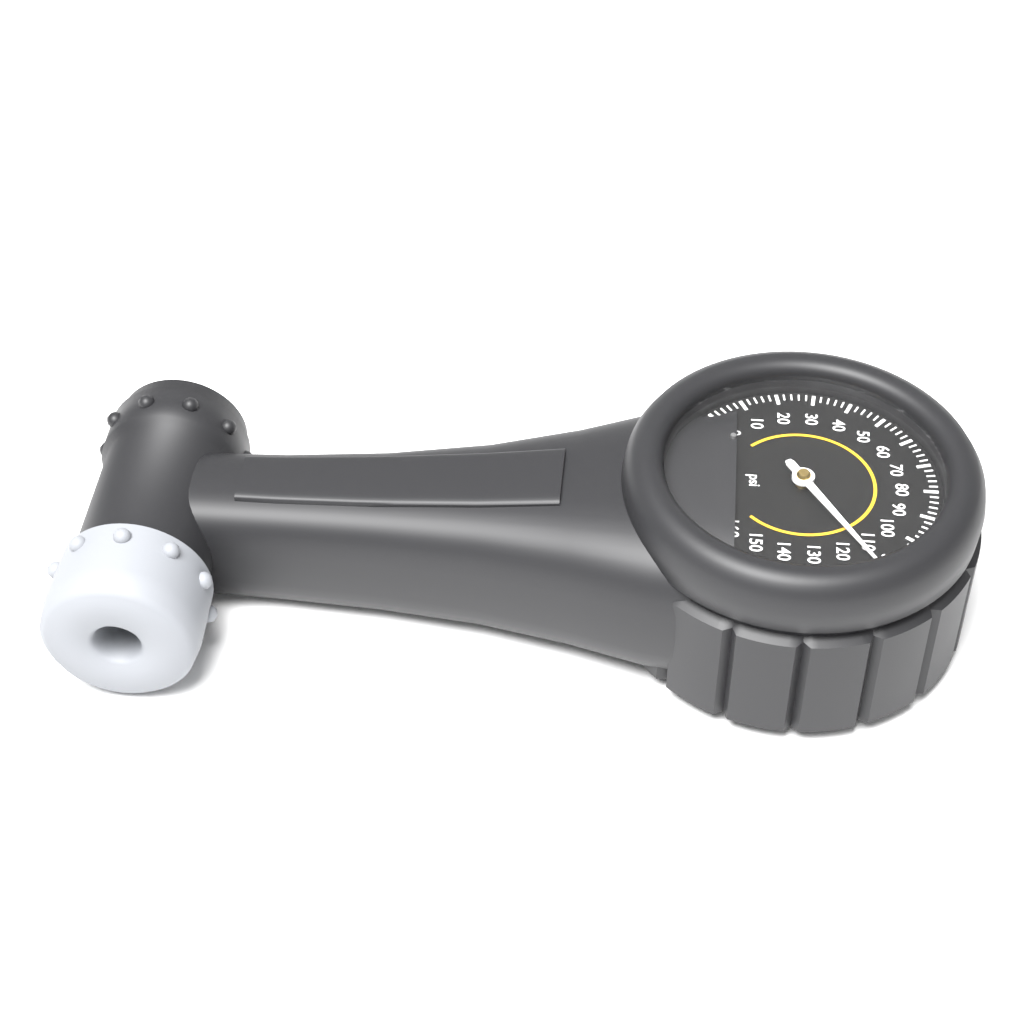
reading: 114 psi
